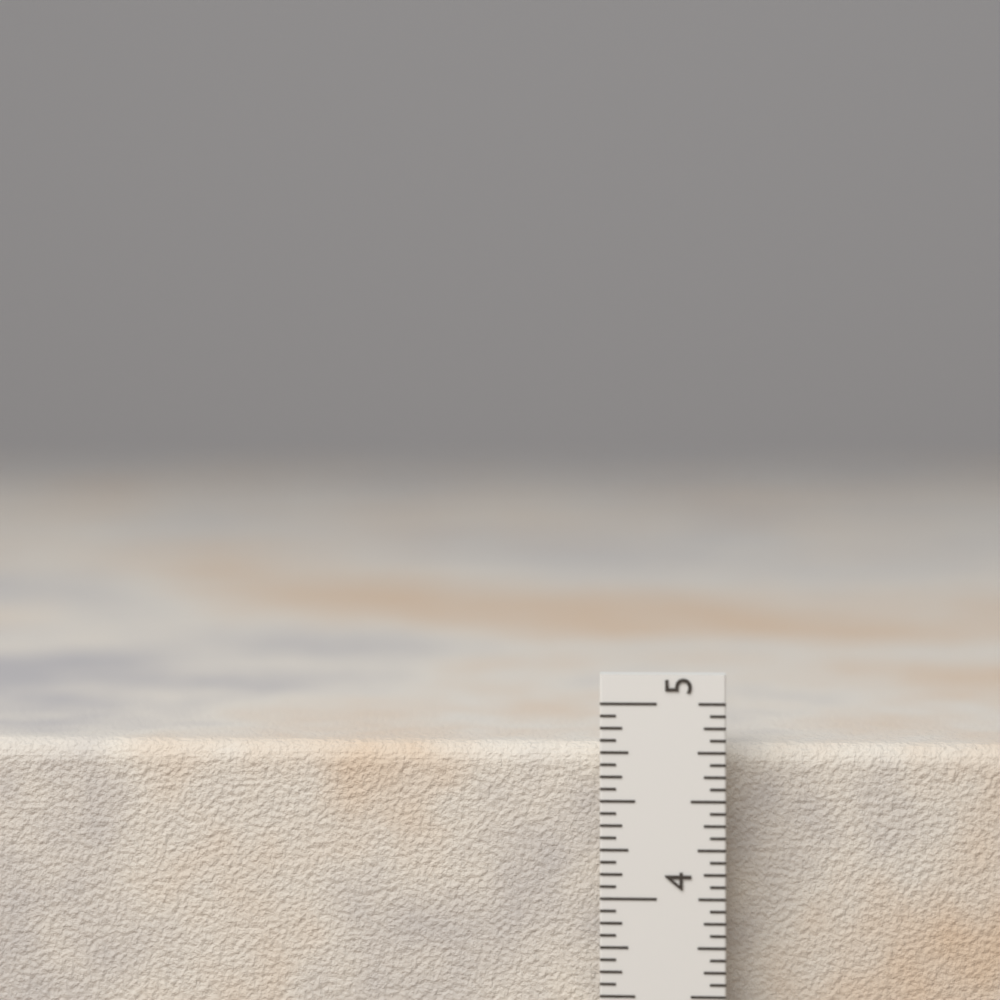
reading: 4.7500 in
